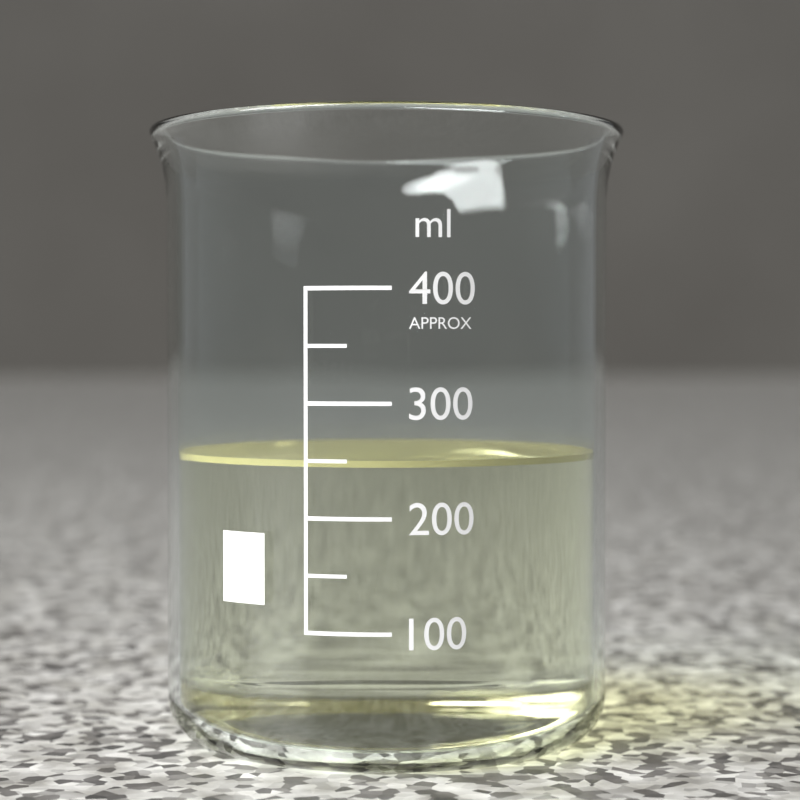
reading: 250 ml
